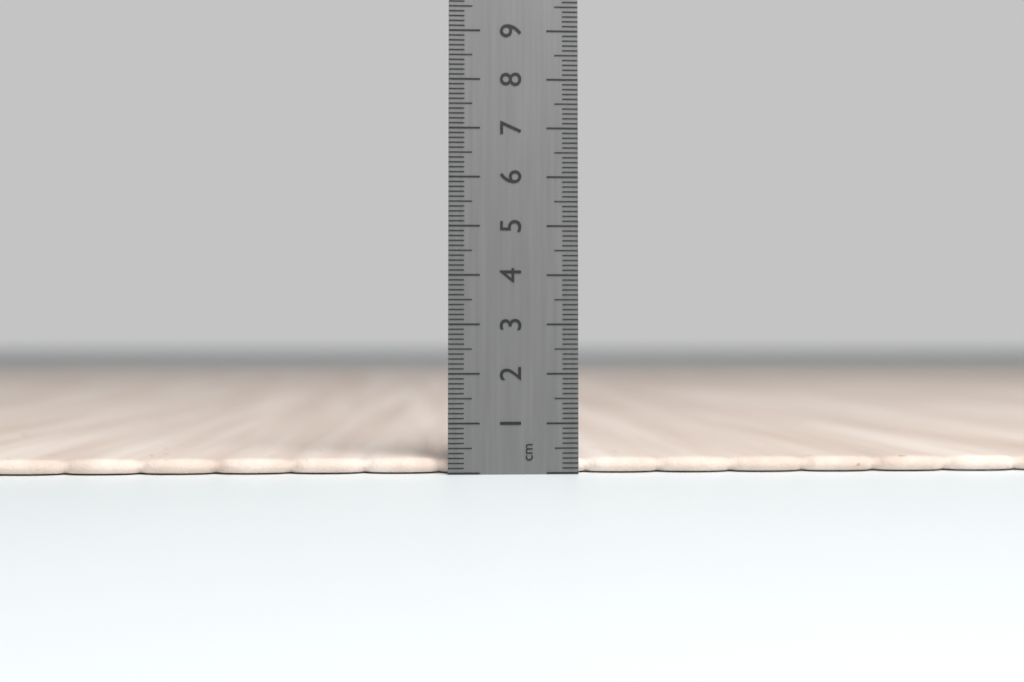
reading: 0.3 cm
